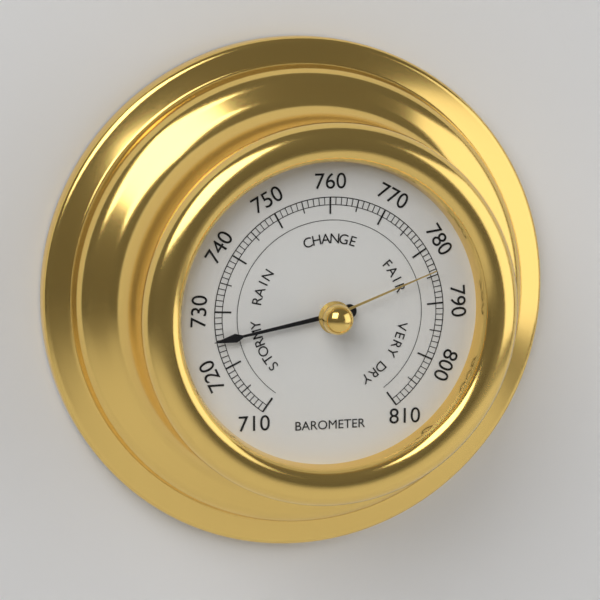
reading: 725 (no unit)
